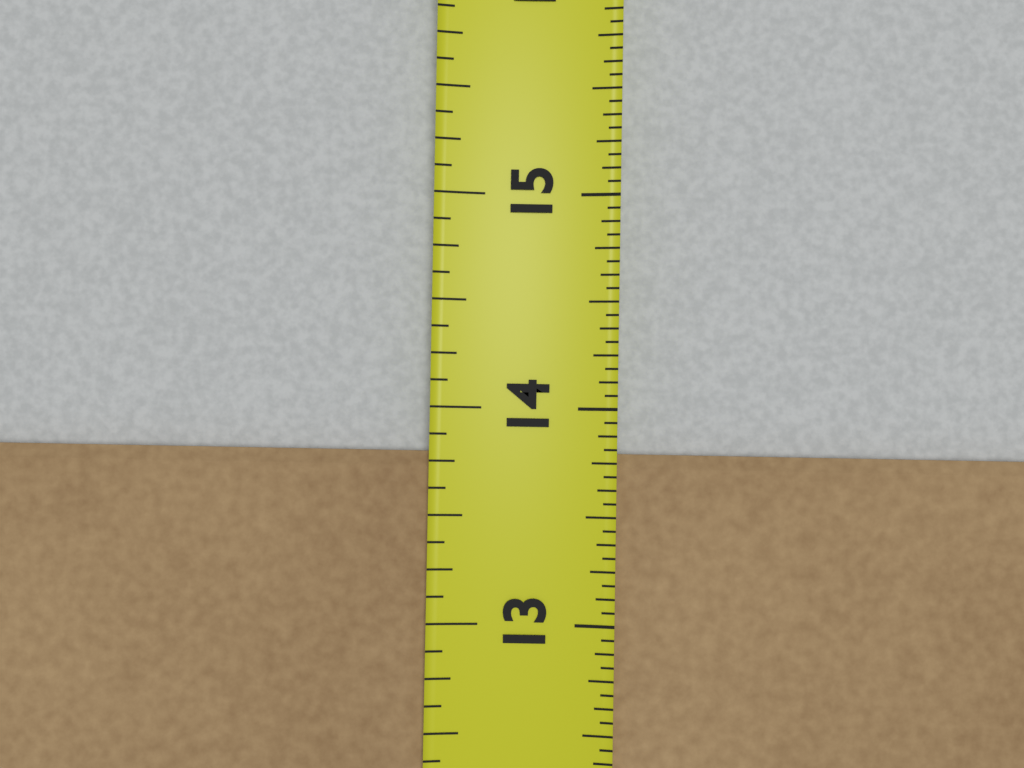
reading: 13.8125 in
